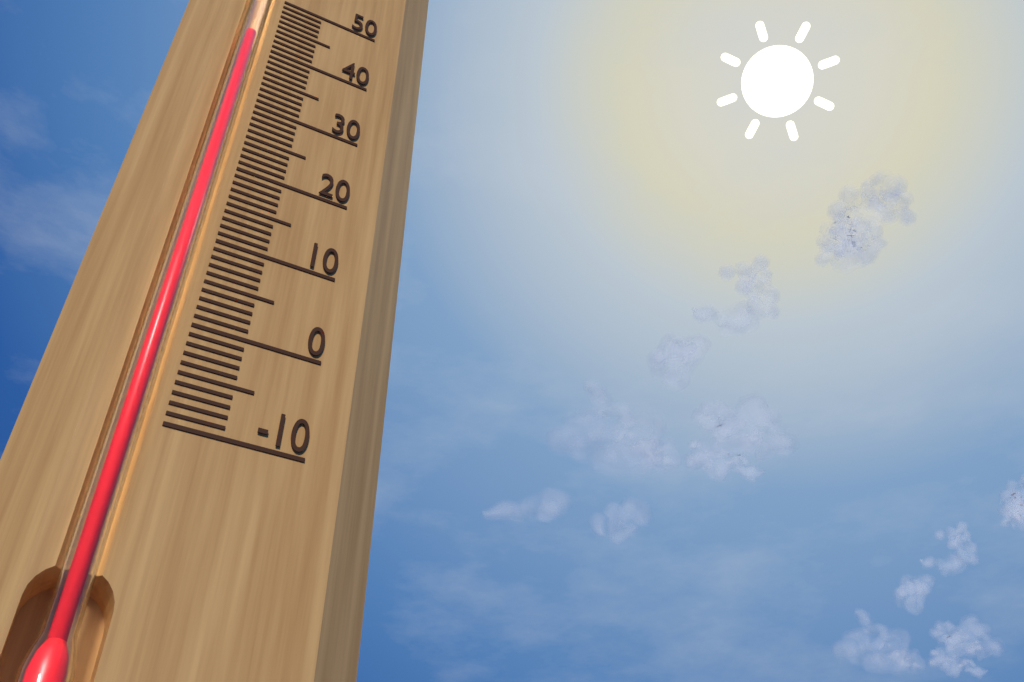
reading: 41 (no unit)
